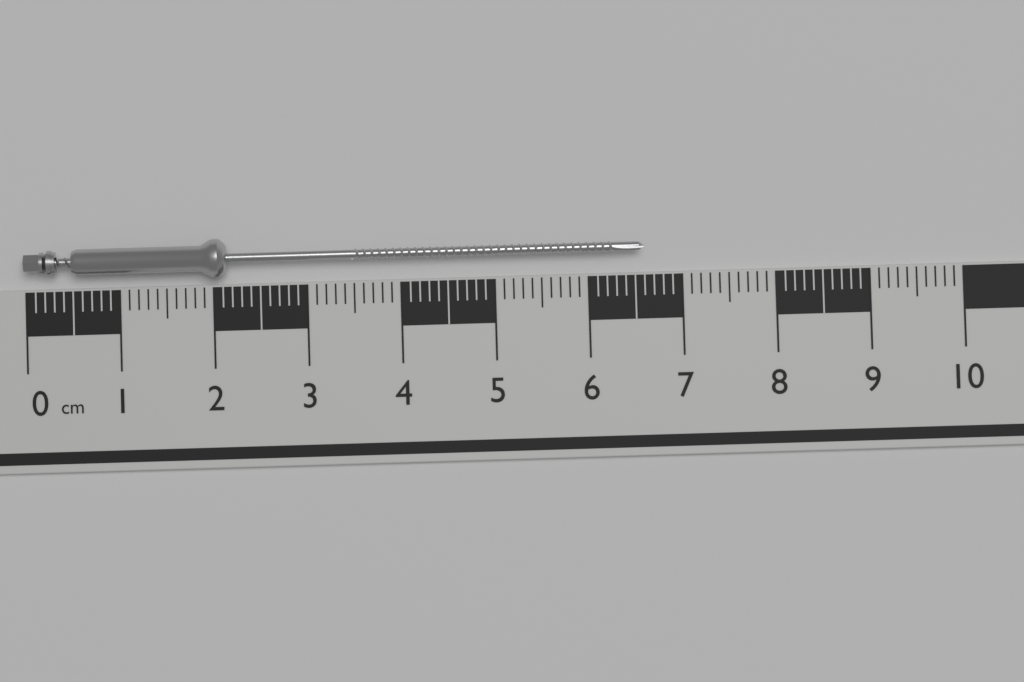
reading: 6.6 cm
